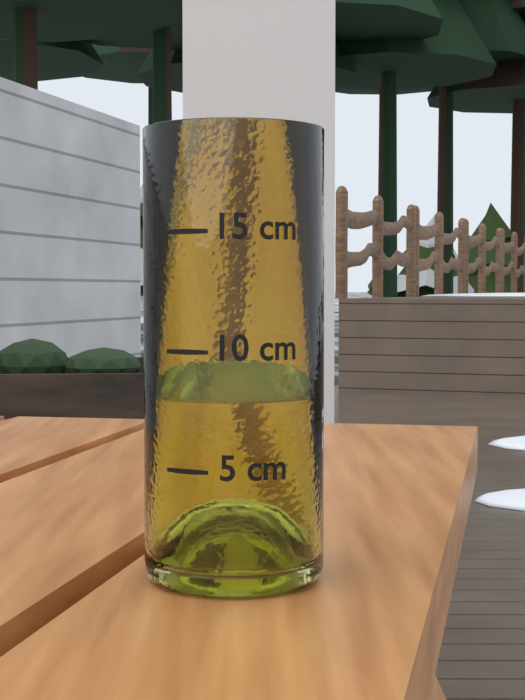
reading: 8 cm
